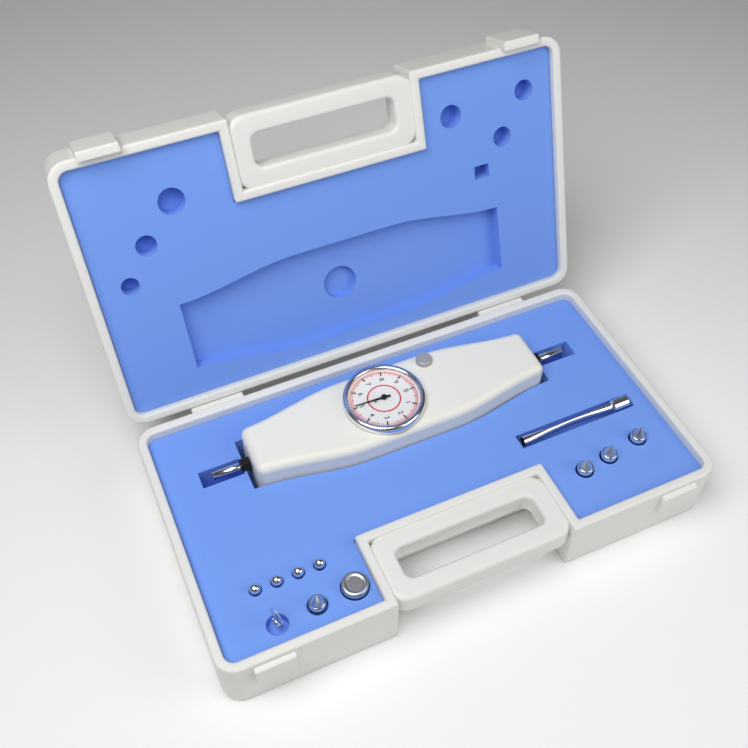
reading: 5.1 N
